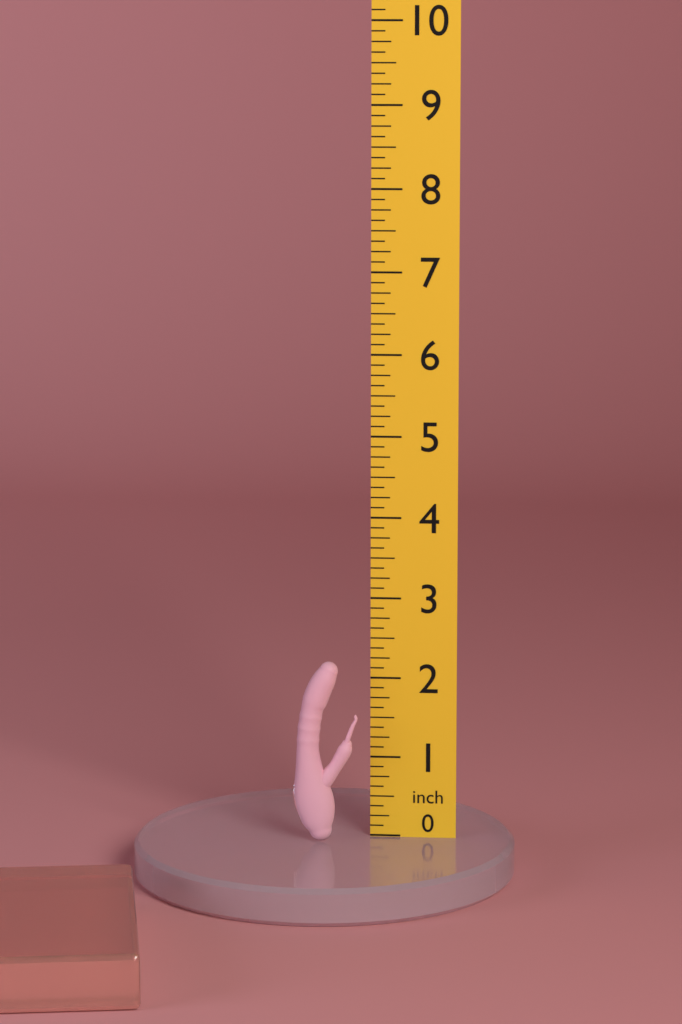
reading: 2.250 inch
